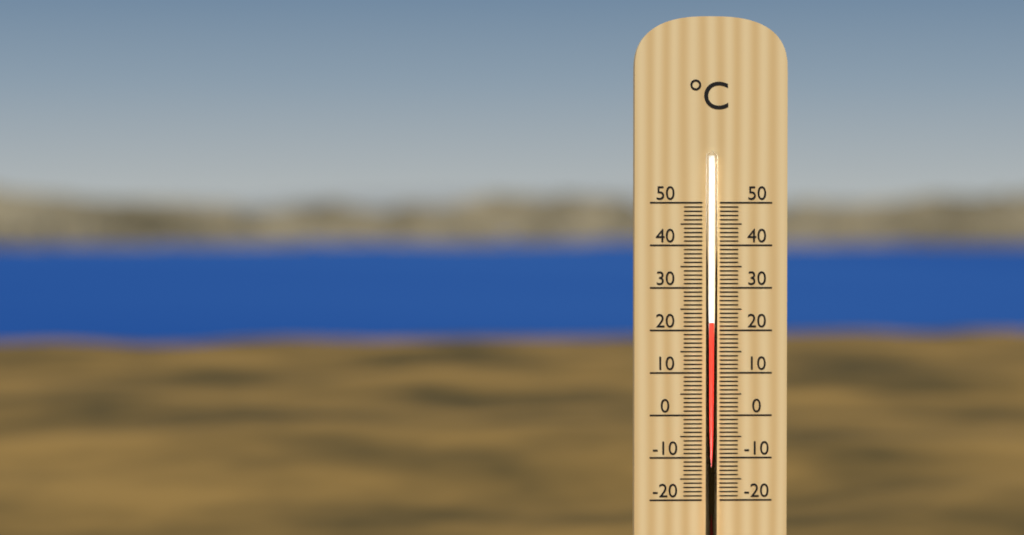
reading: 22 °C
